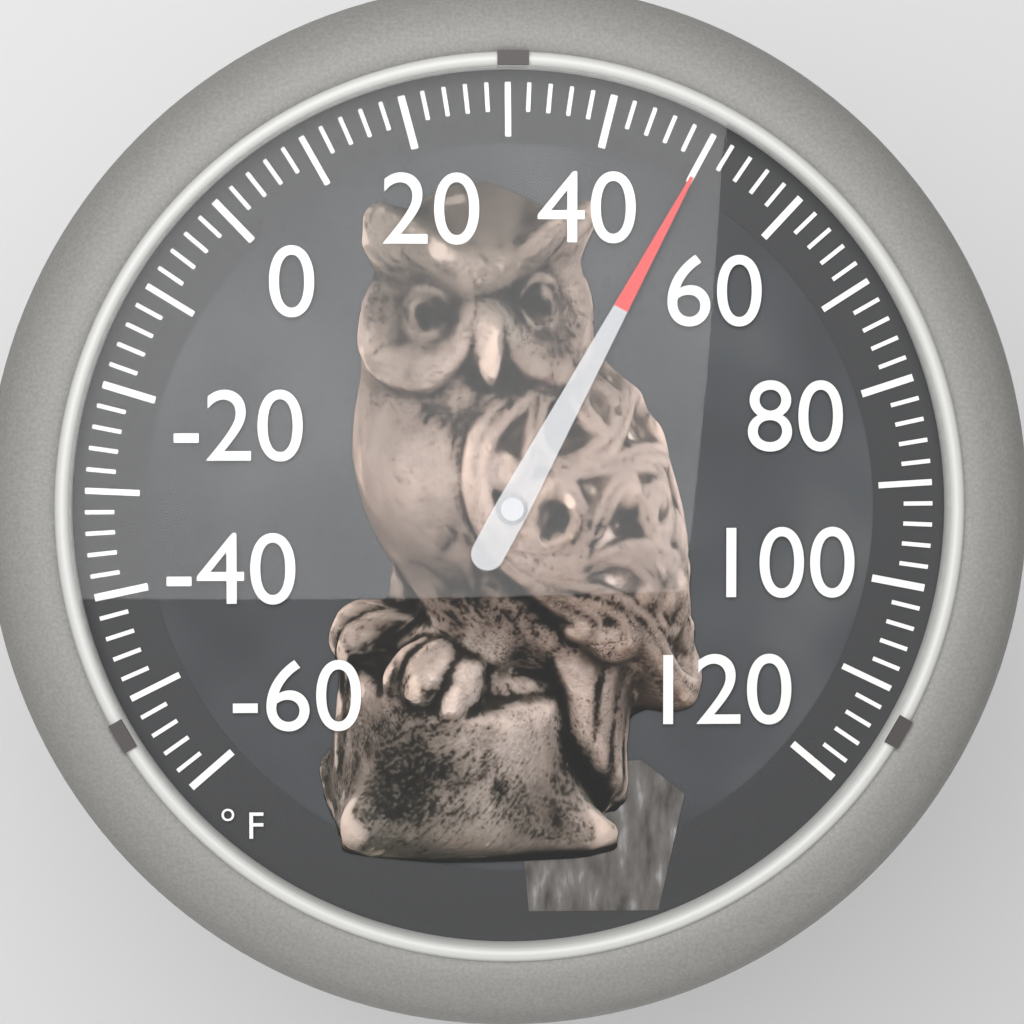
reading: 50 °F
